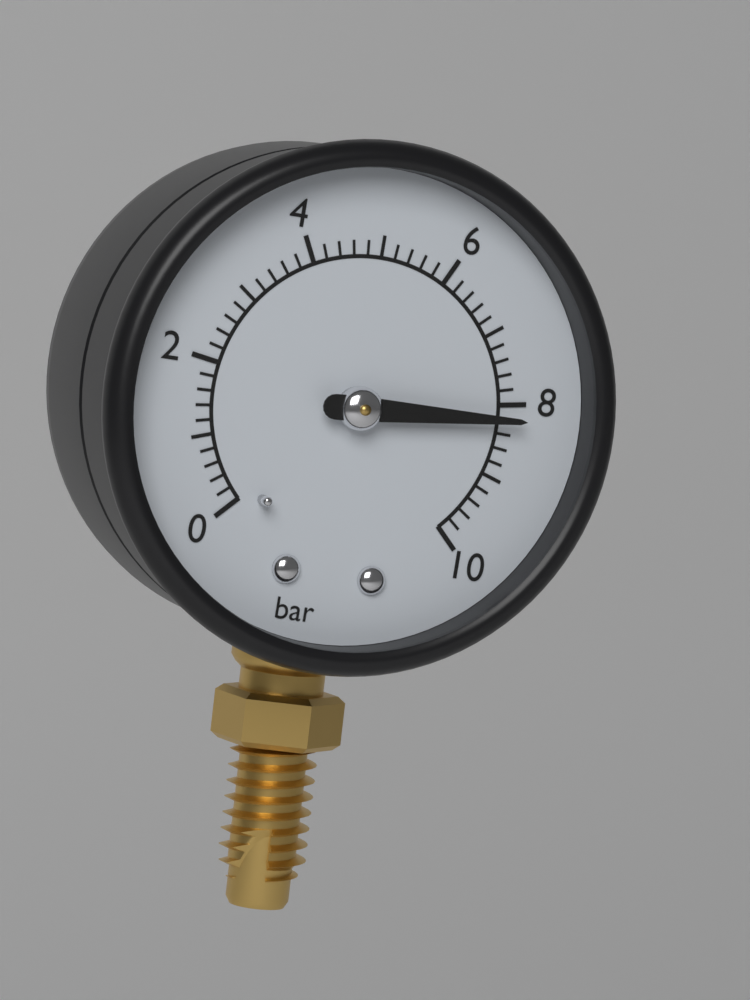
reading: 8.2 bar
